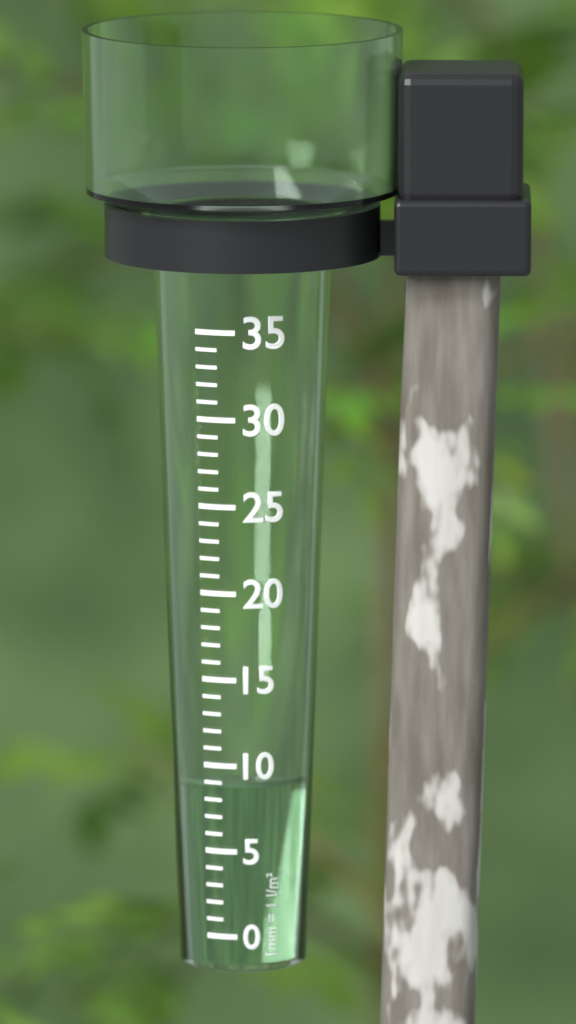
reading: 9 mm
